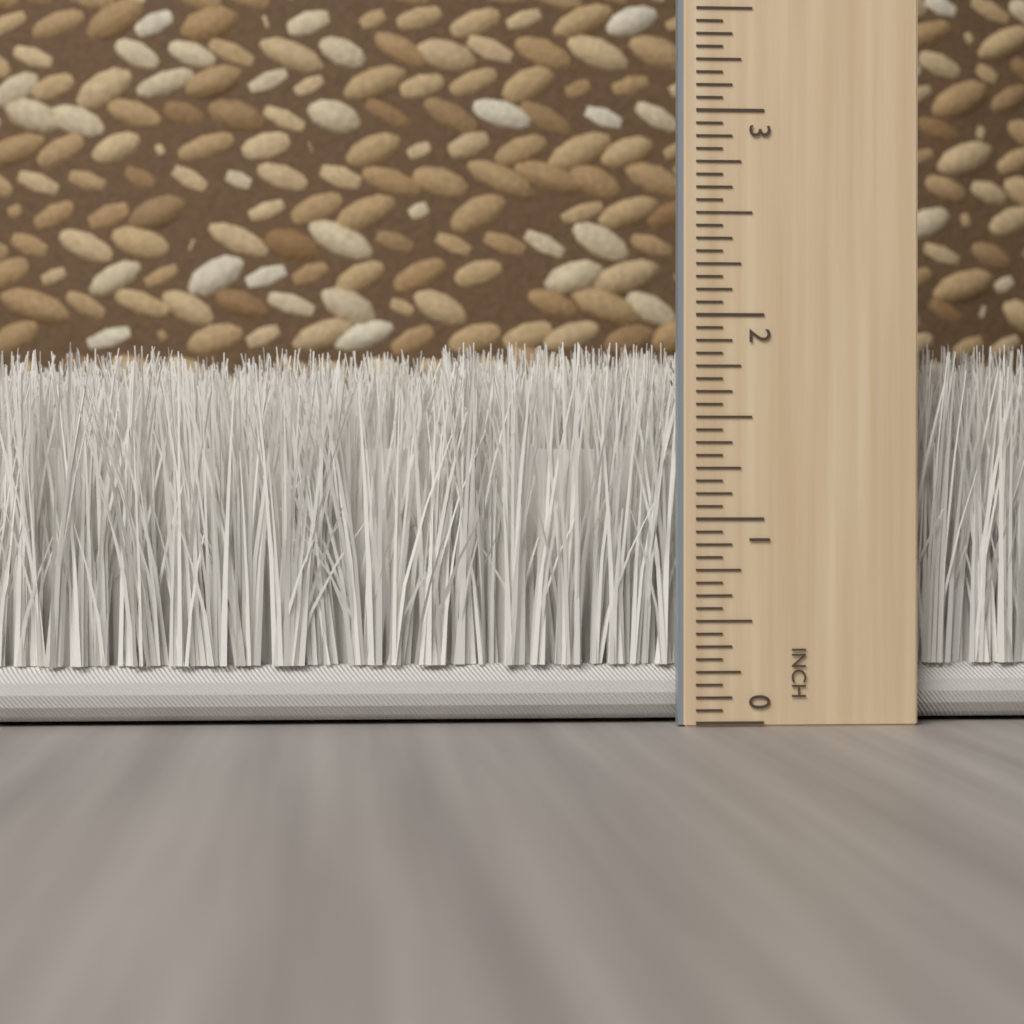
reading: 1.8750 inch
